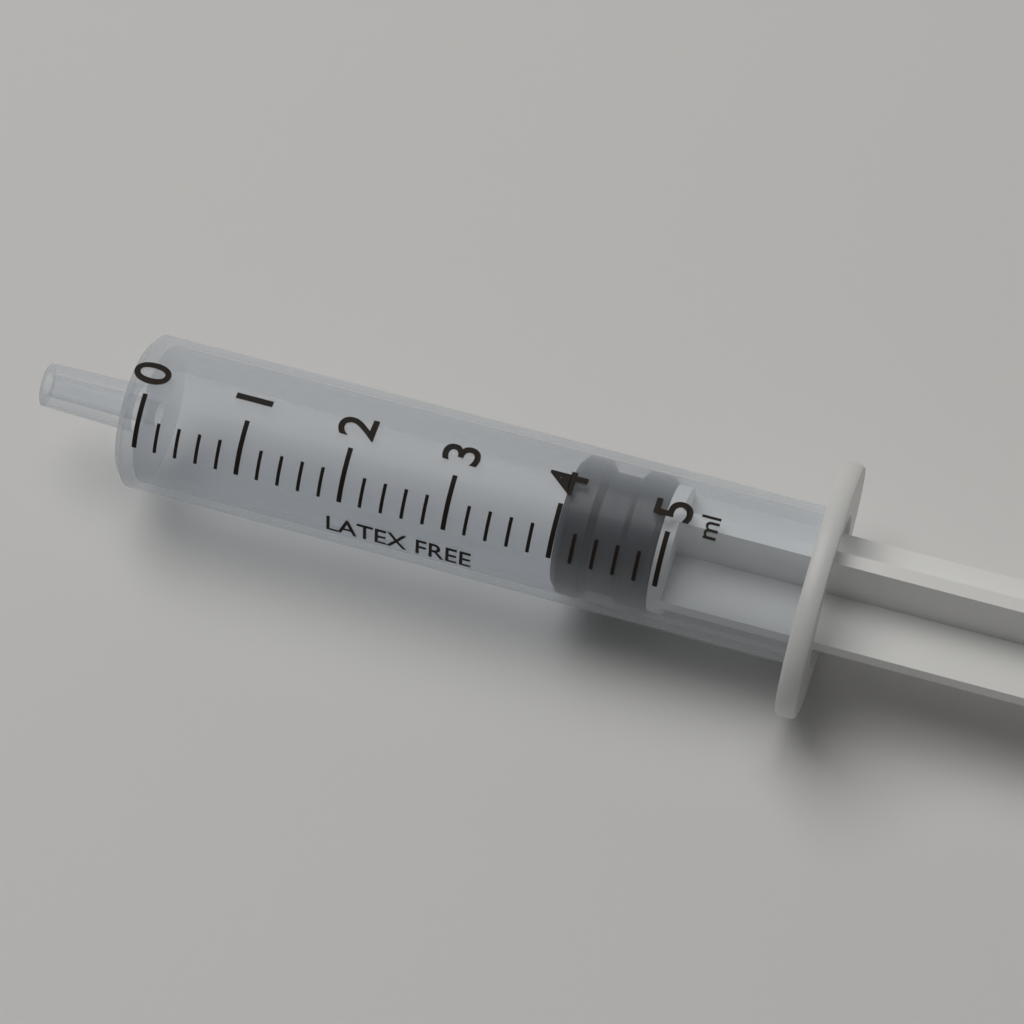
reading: 4.0 ml
